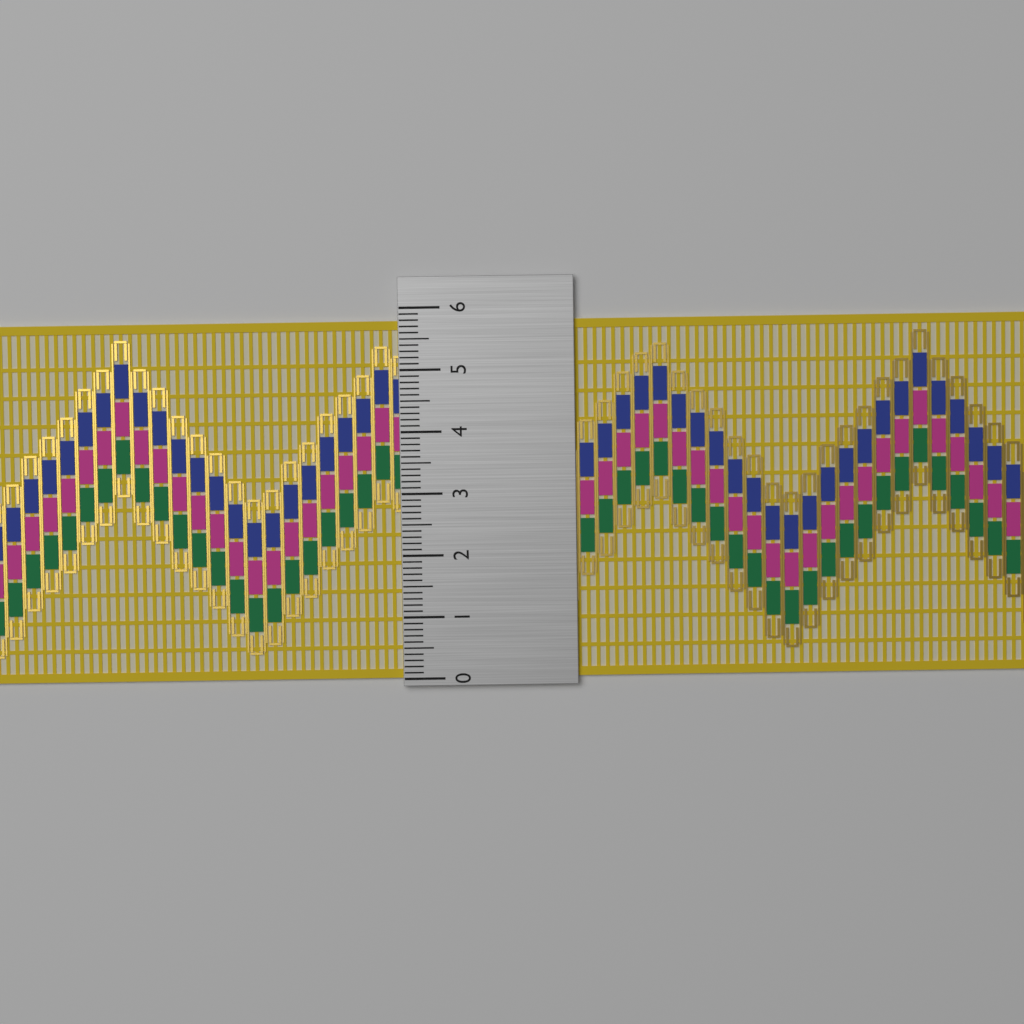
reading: 5.8 (no unit)
